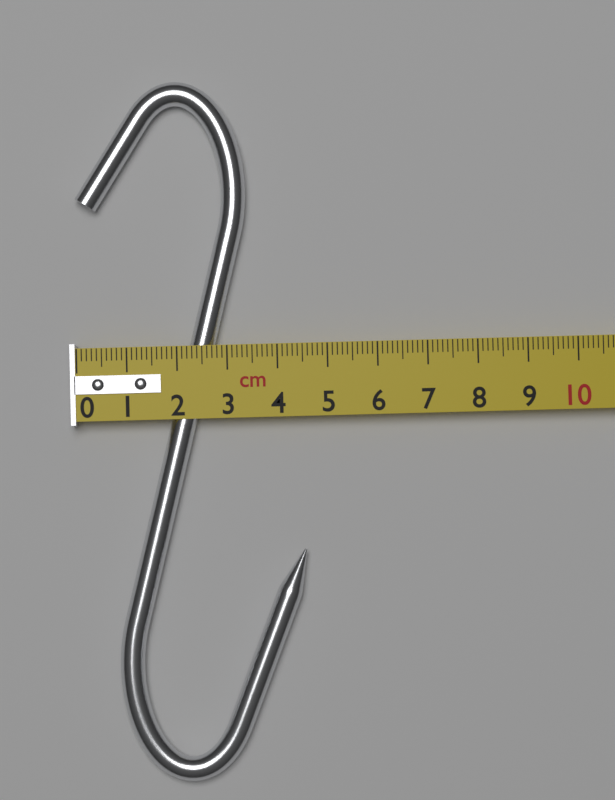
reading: 4.5 cm
